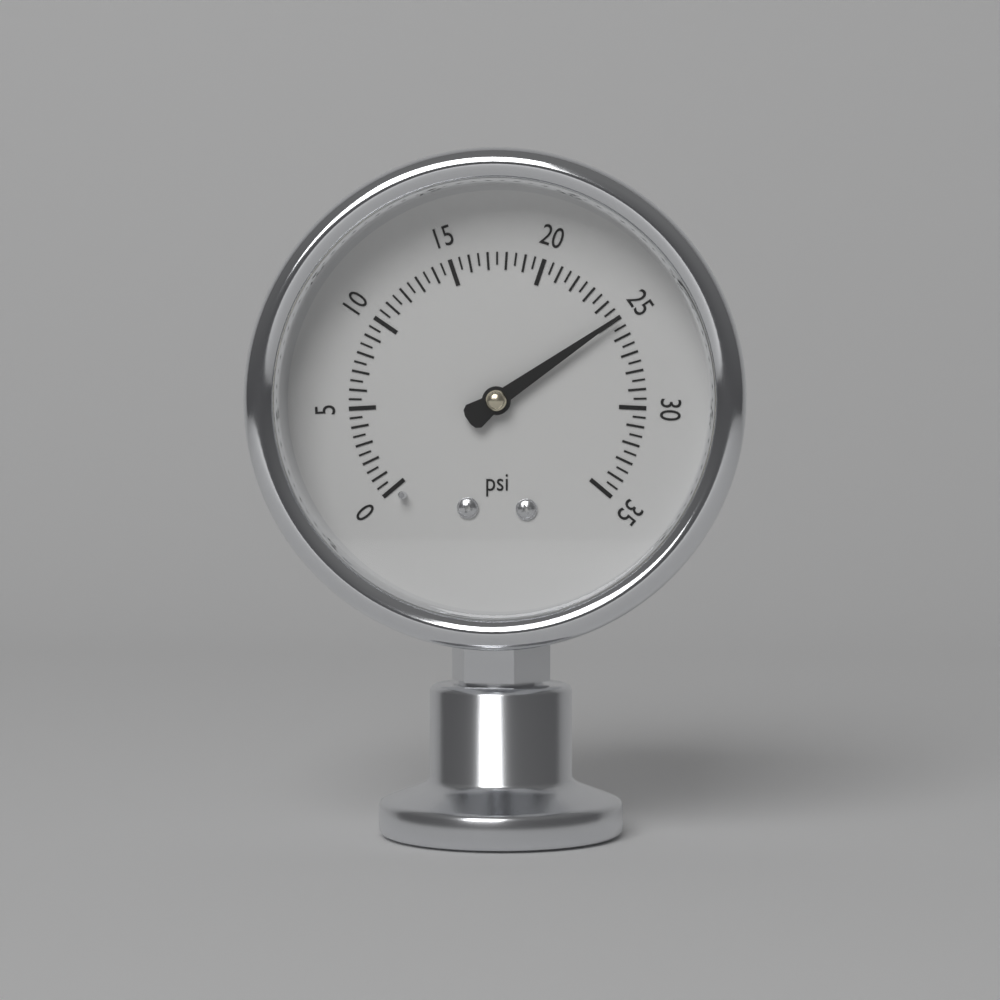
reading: 25.0 psi
